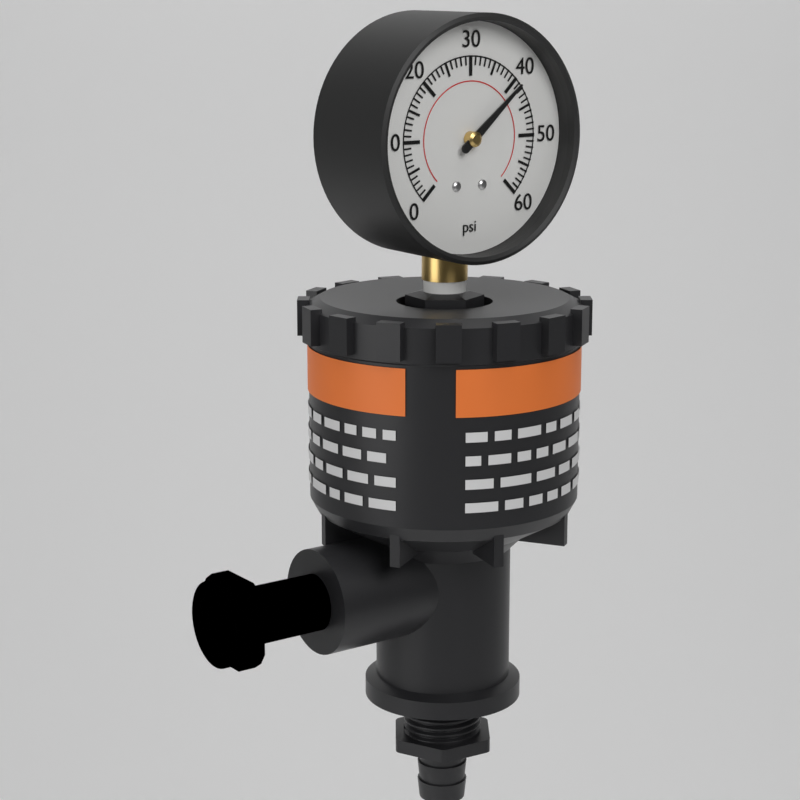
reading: 41 psi
